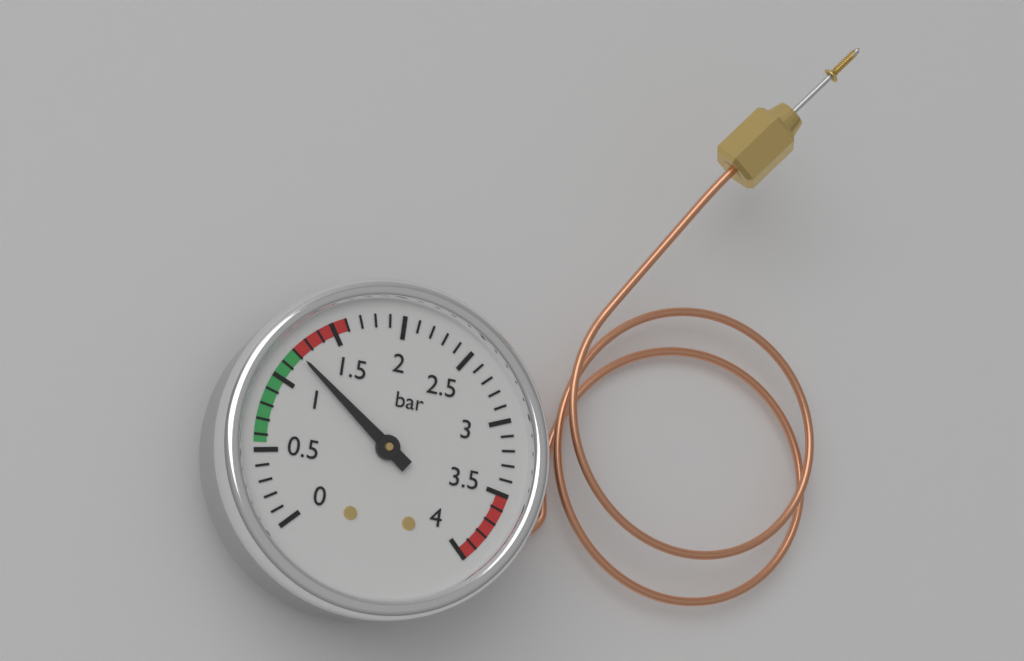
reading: 1.2 bar
